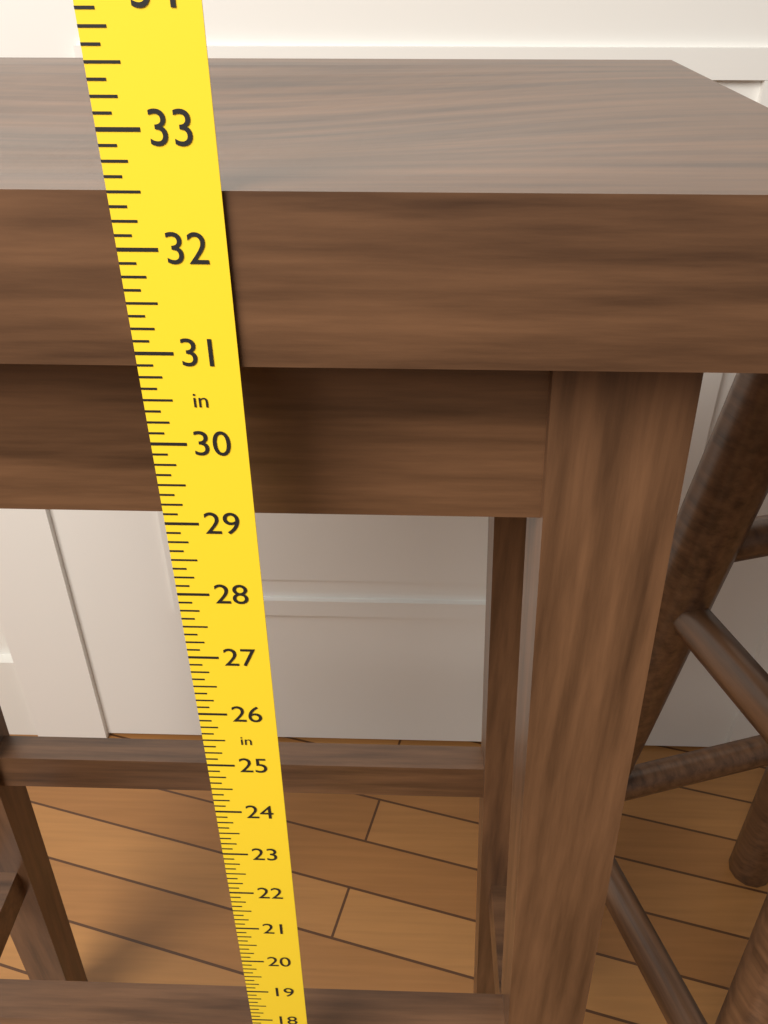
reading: 32.500 in
